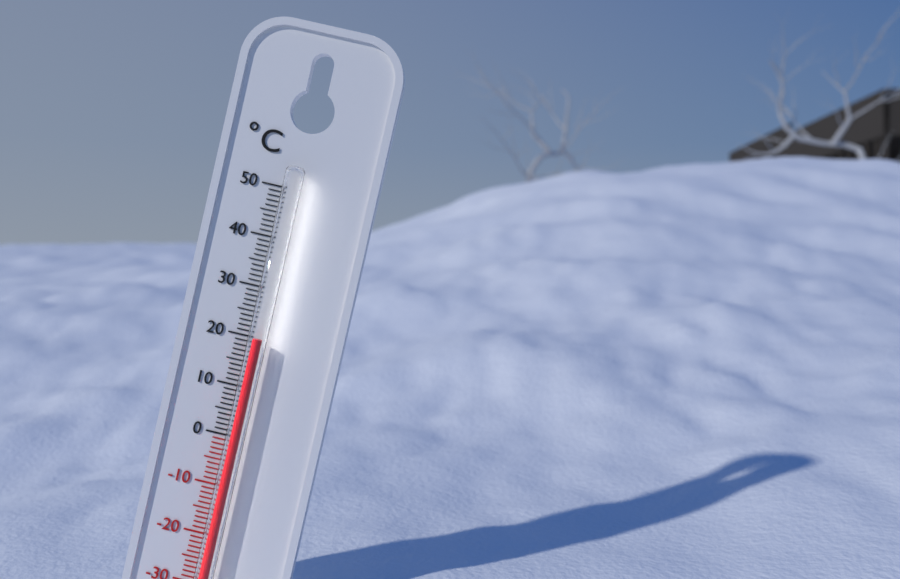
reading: 20 °C
